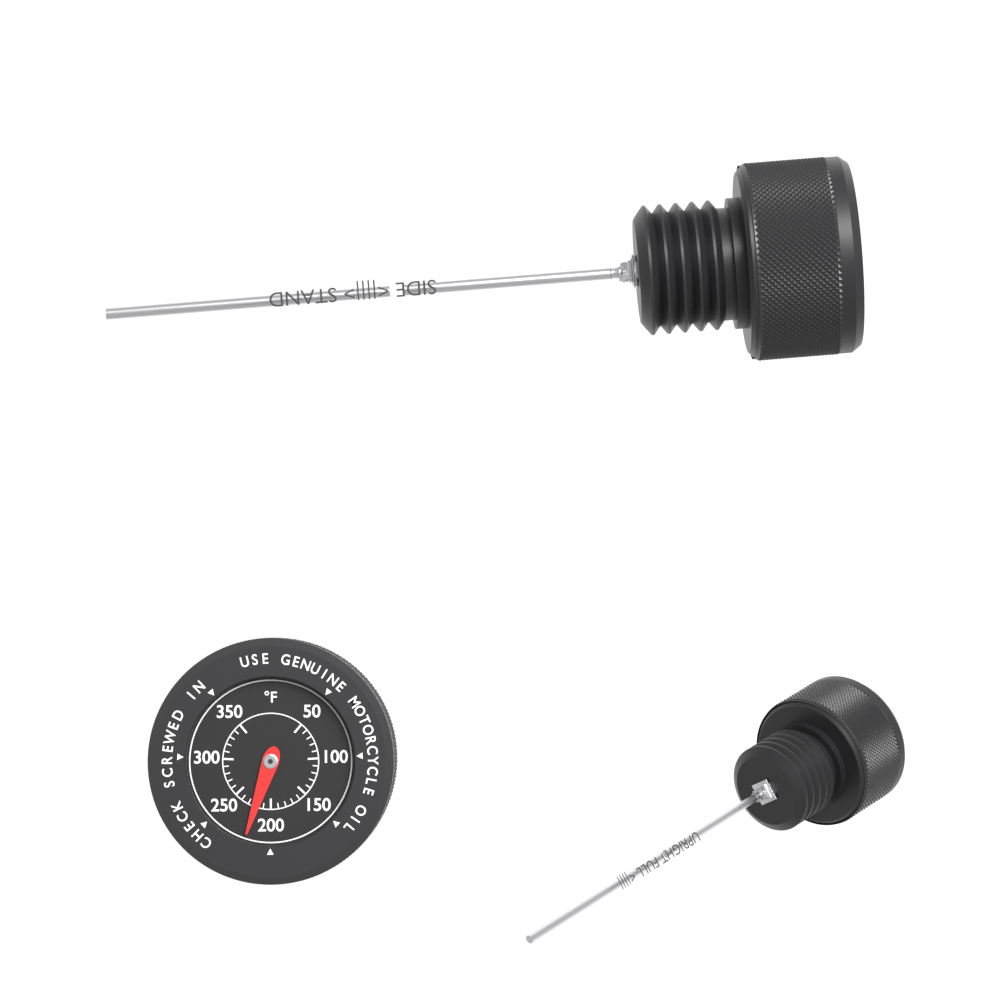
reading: 220 °F
